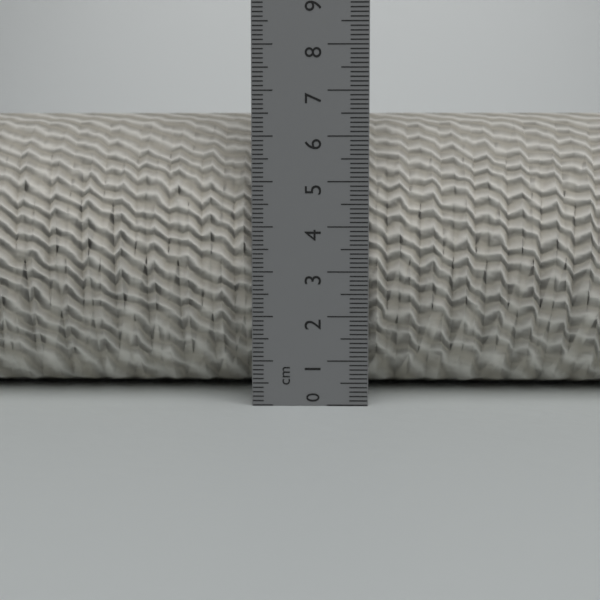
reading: 6.6 cm
